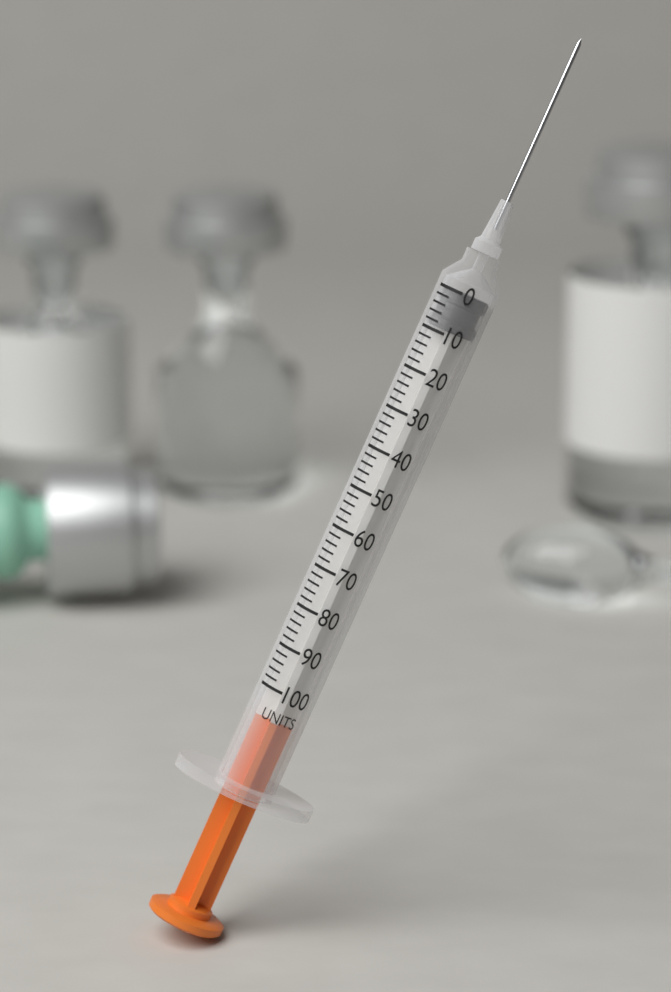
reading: 0 units
